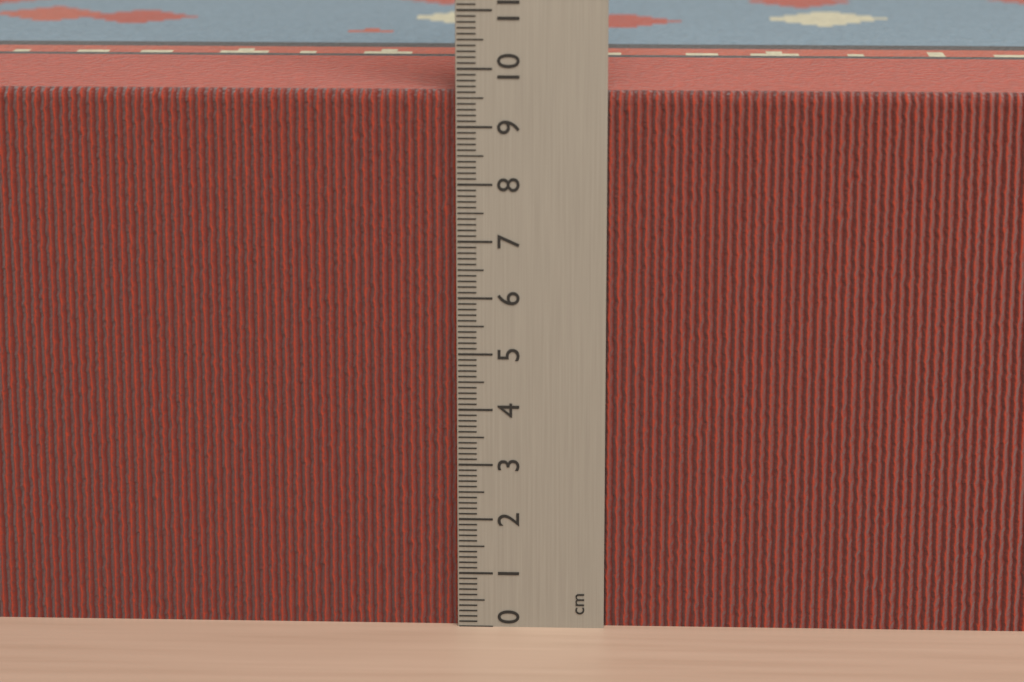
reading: 9.6 cm
